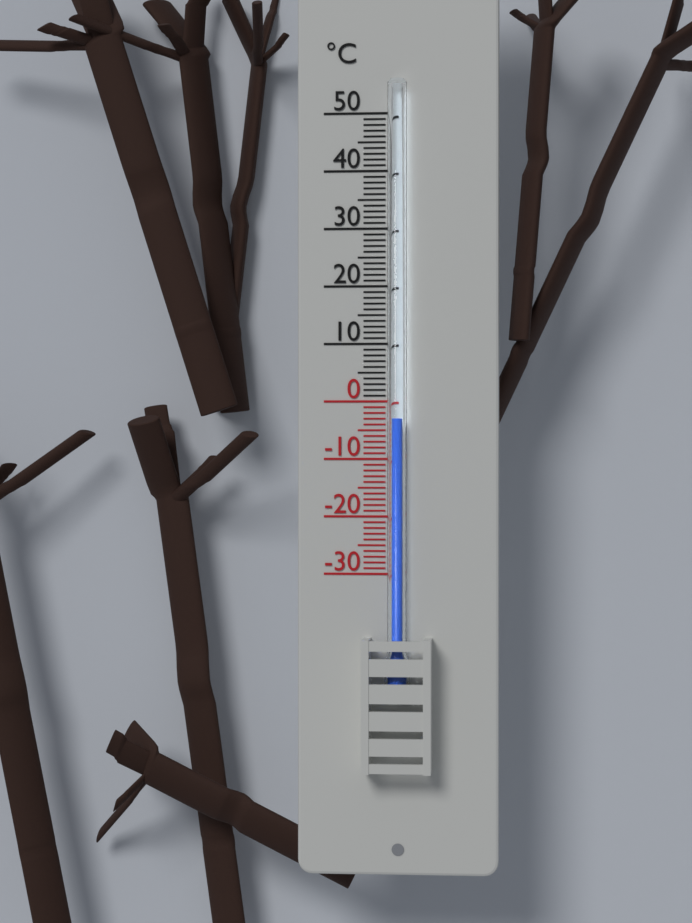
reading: -3 °C
